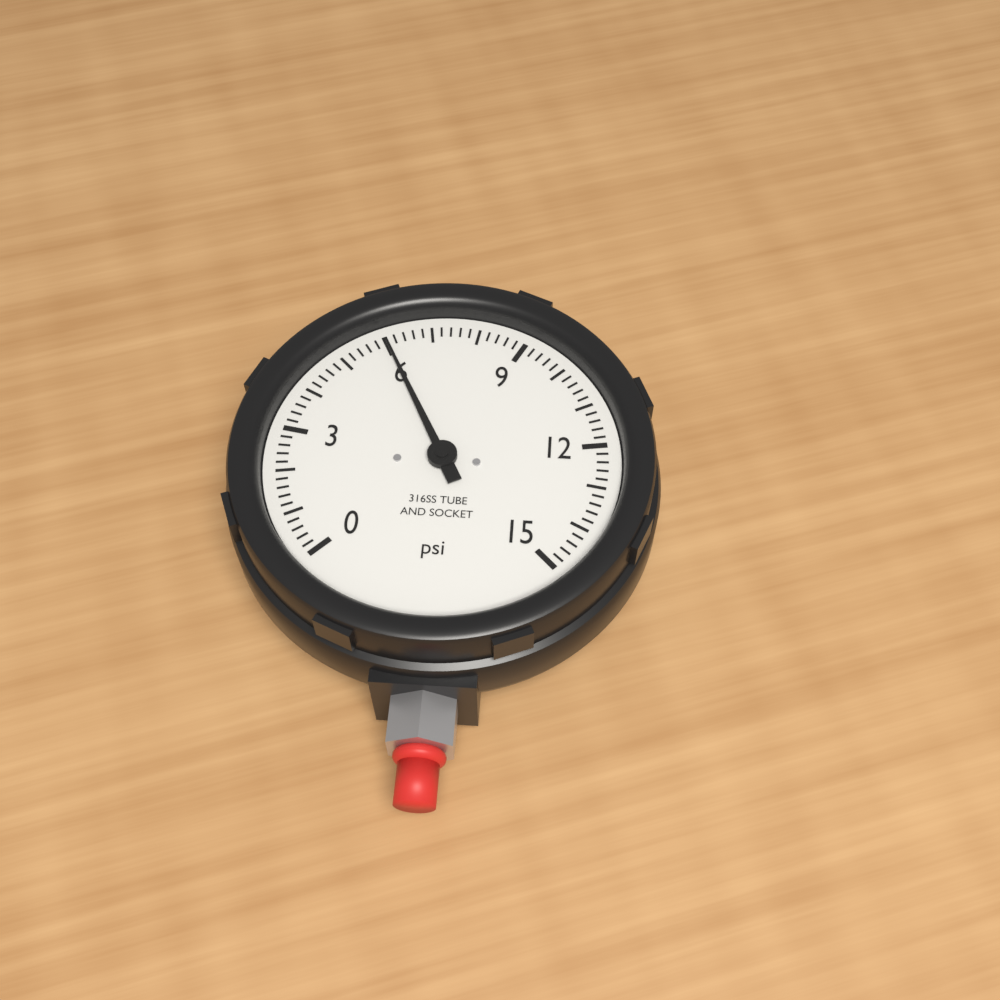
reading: 6.0 psi
